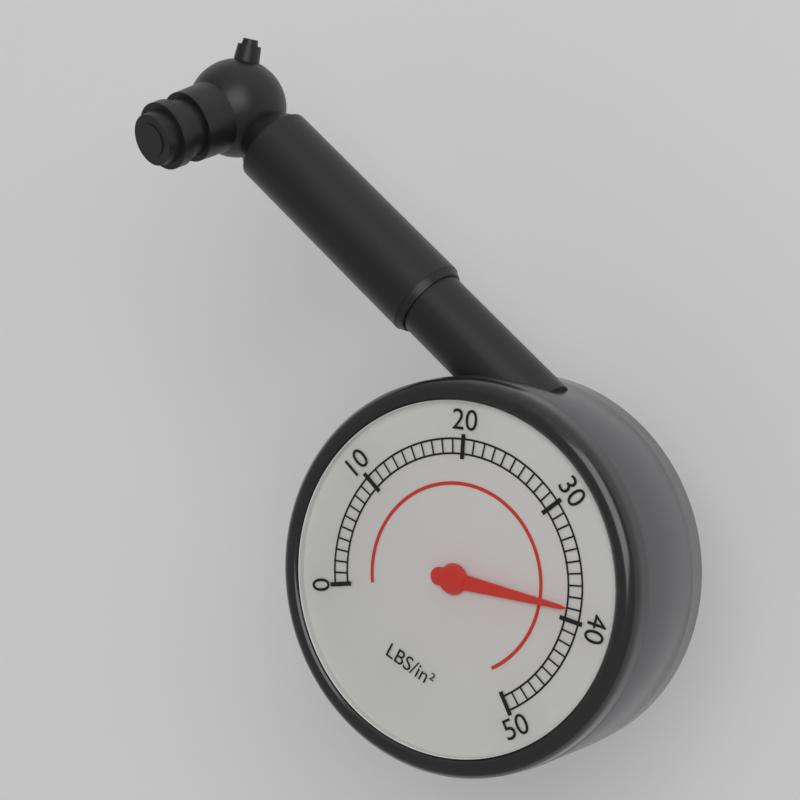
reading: 39 psi
